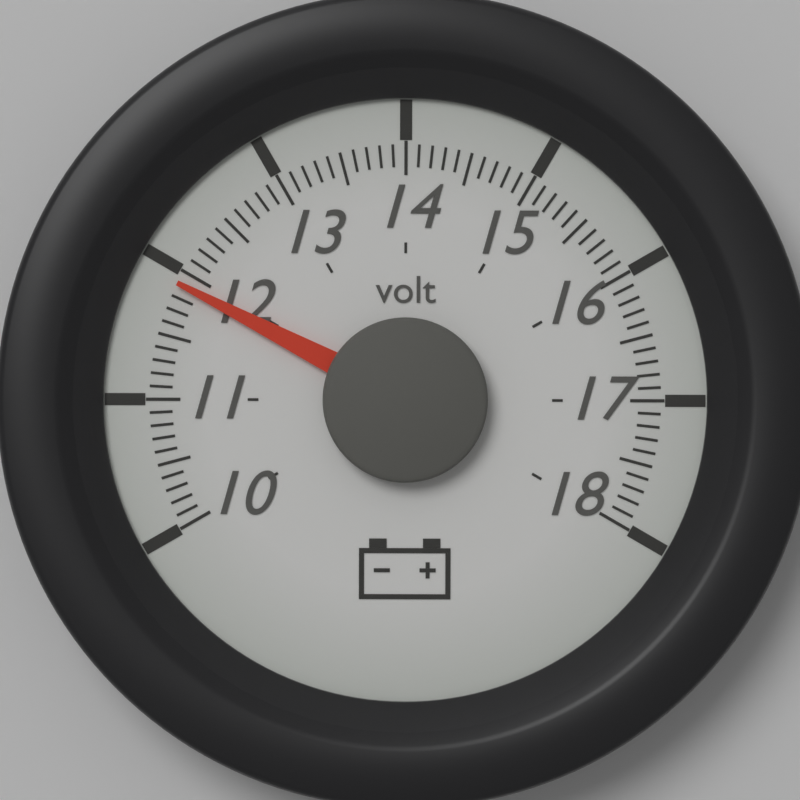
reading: 11.9 volt
